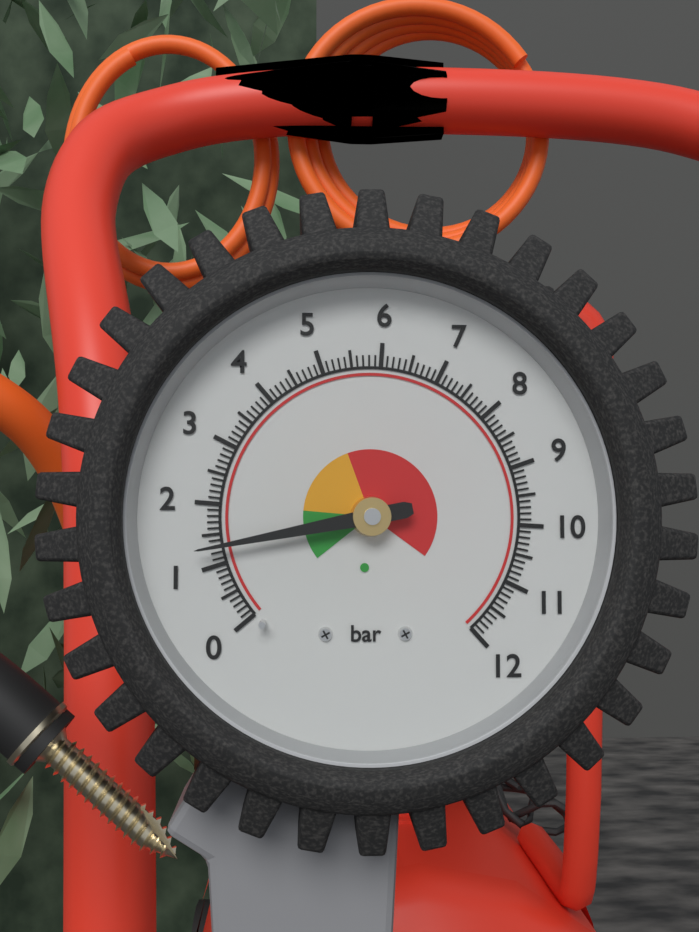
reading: 1.3 bar
